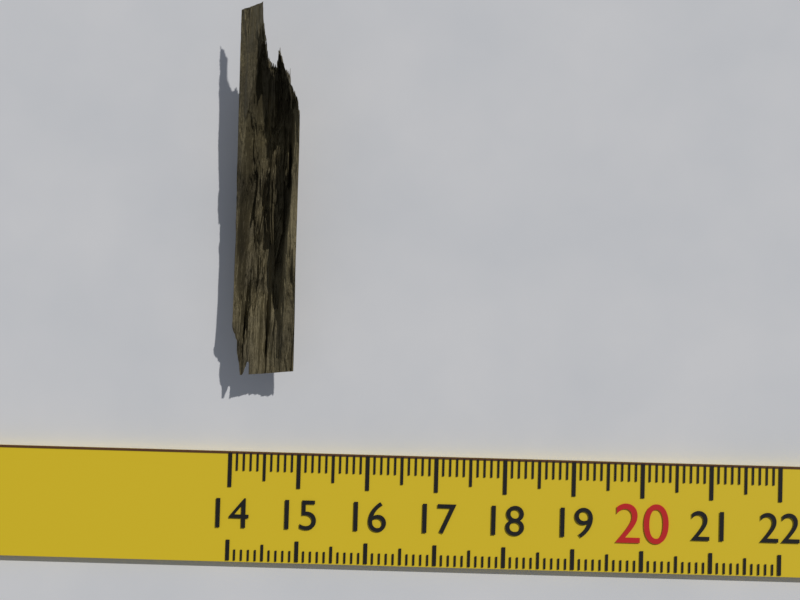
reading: 14.9 (no unit)
